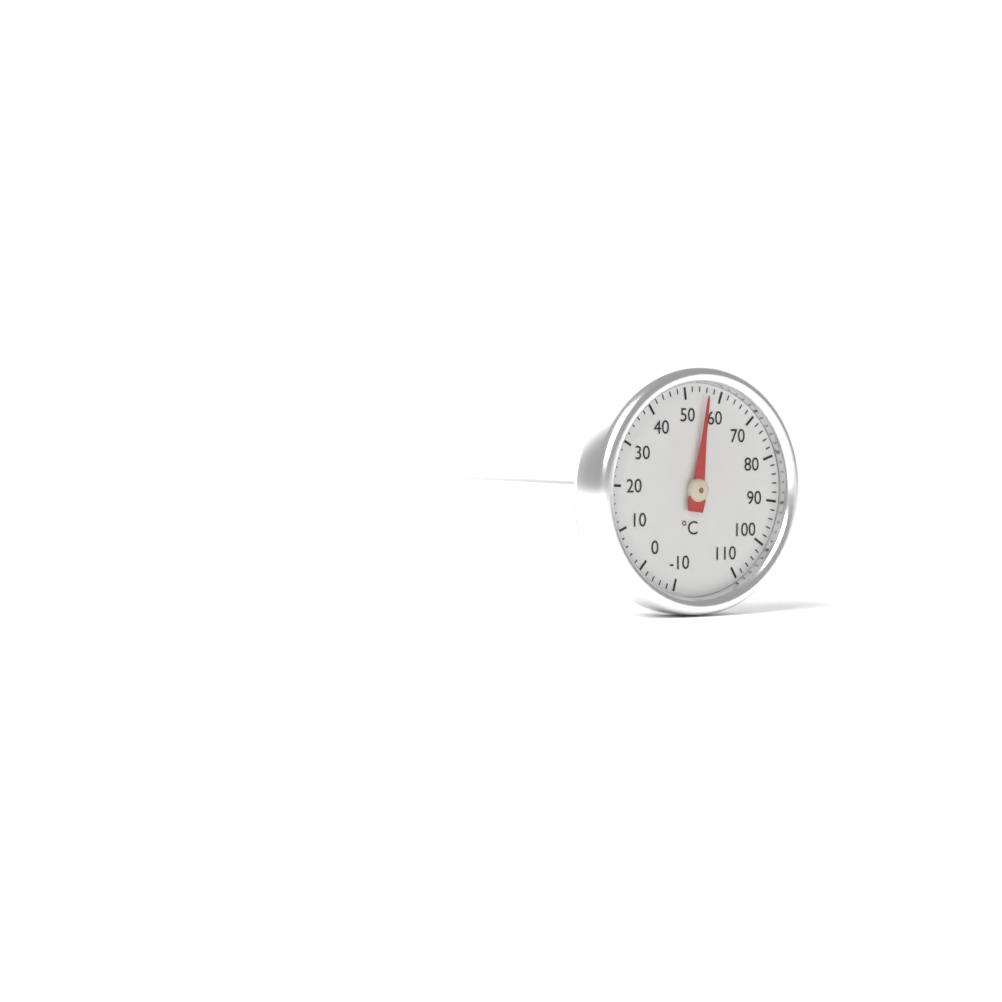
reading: 56 °C
